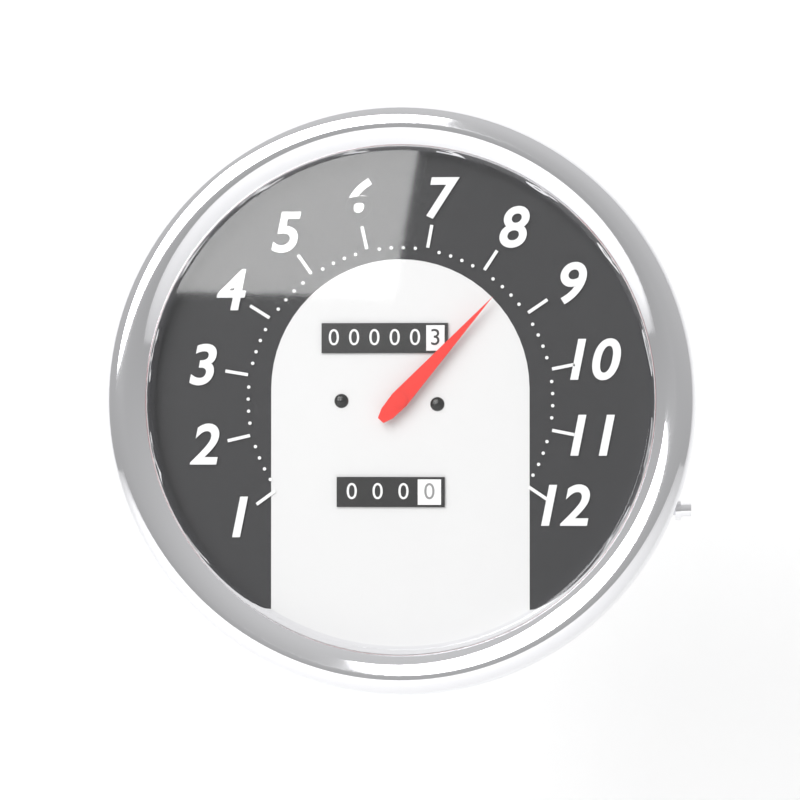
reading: 8.4 (no unit)
